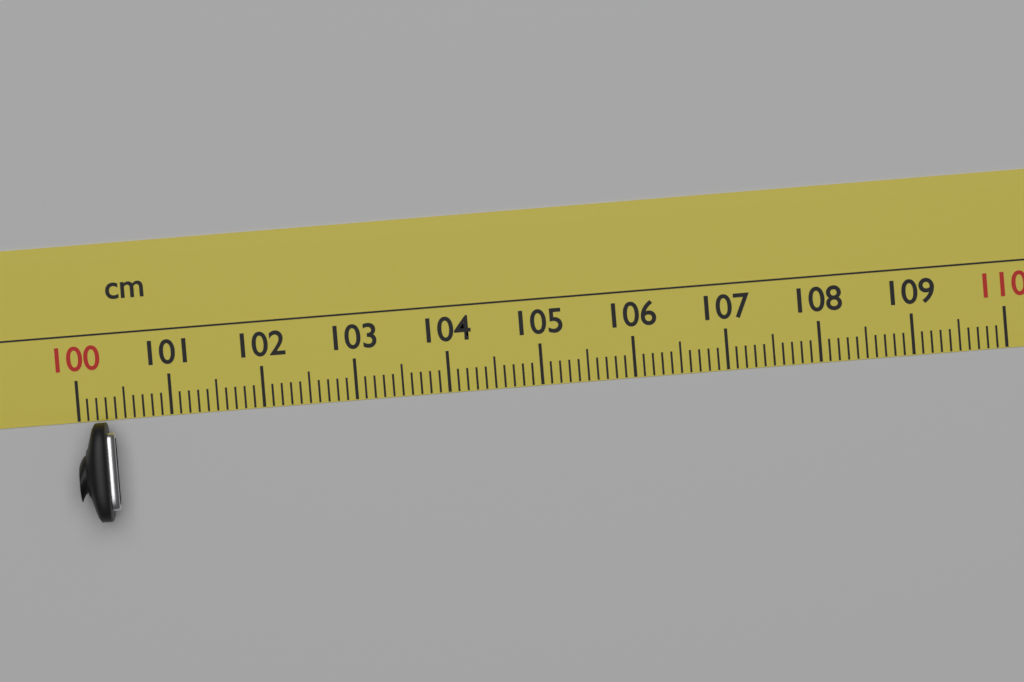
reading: 100.4 cm
